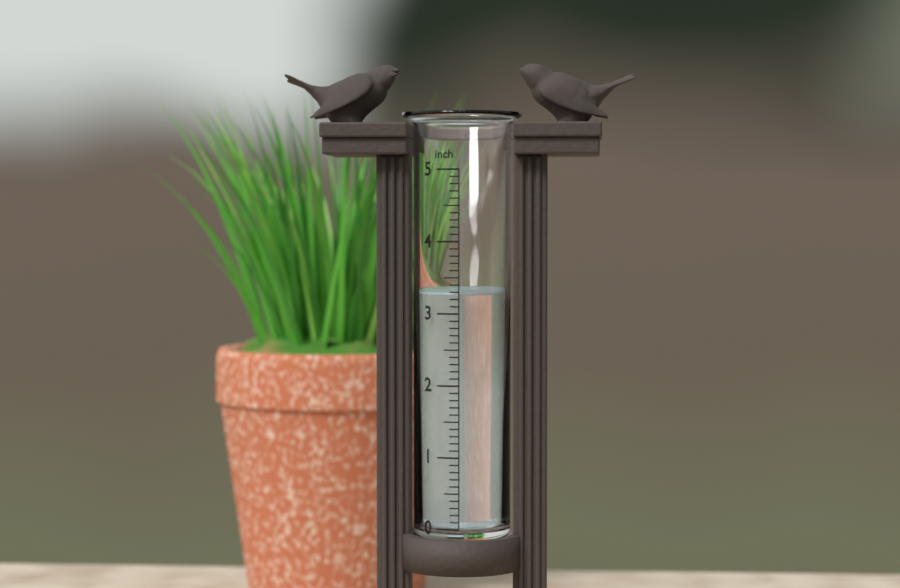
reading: 3.3 inch
